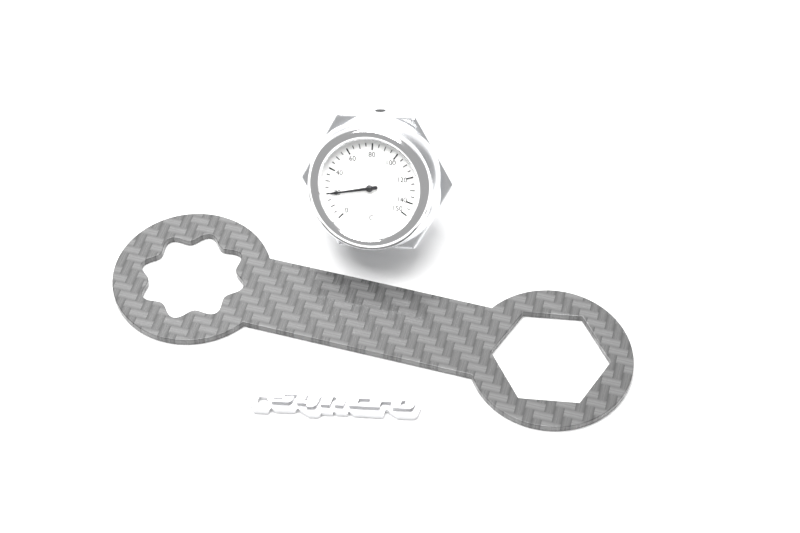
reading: 20 °C
